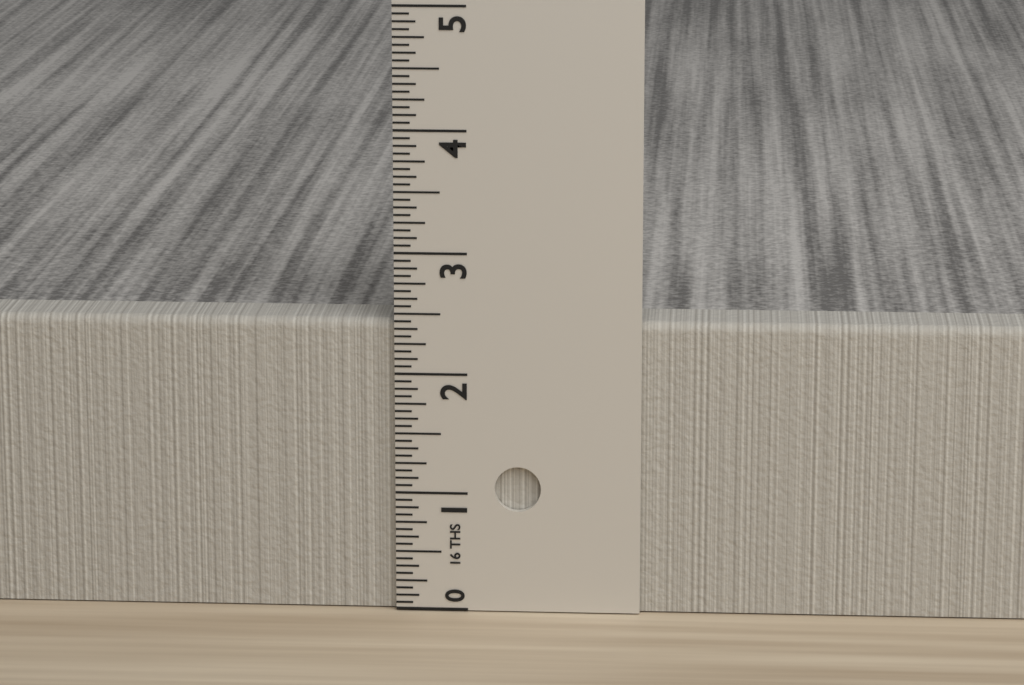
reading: 2.4375 in
